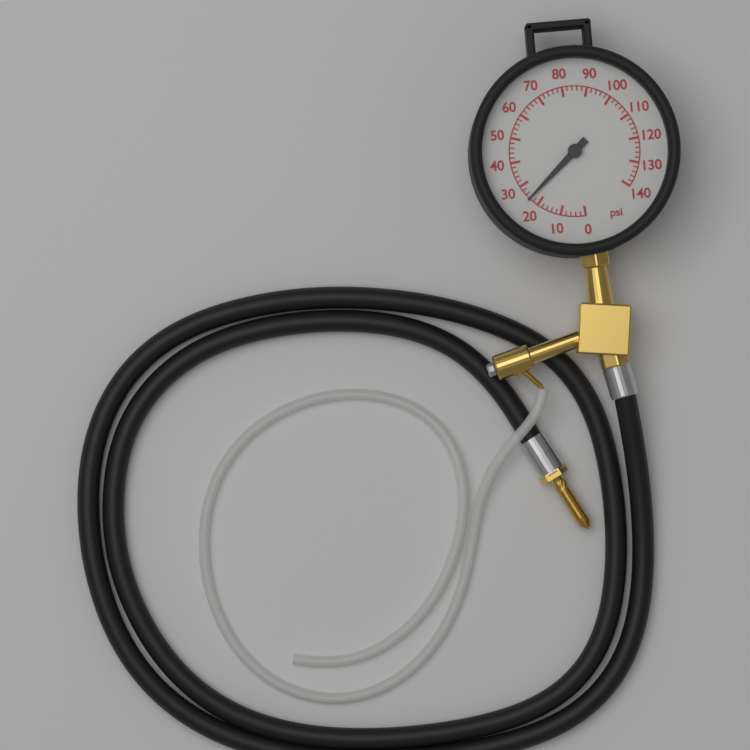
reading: 24 psi
